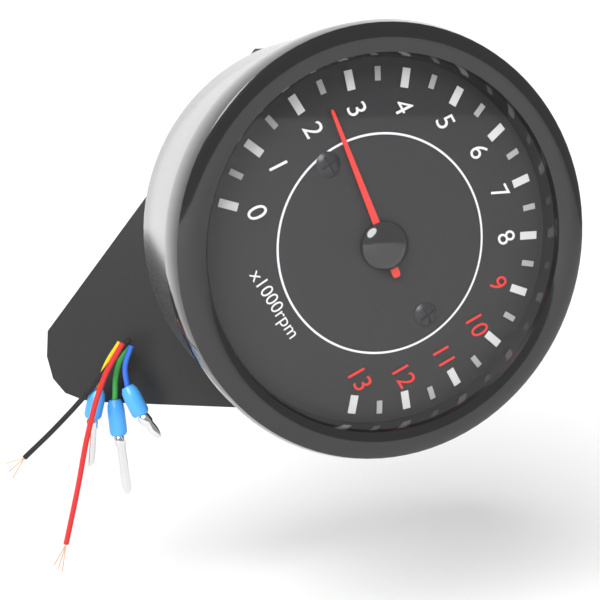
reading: 2.5 x1000rpm
